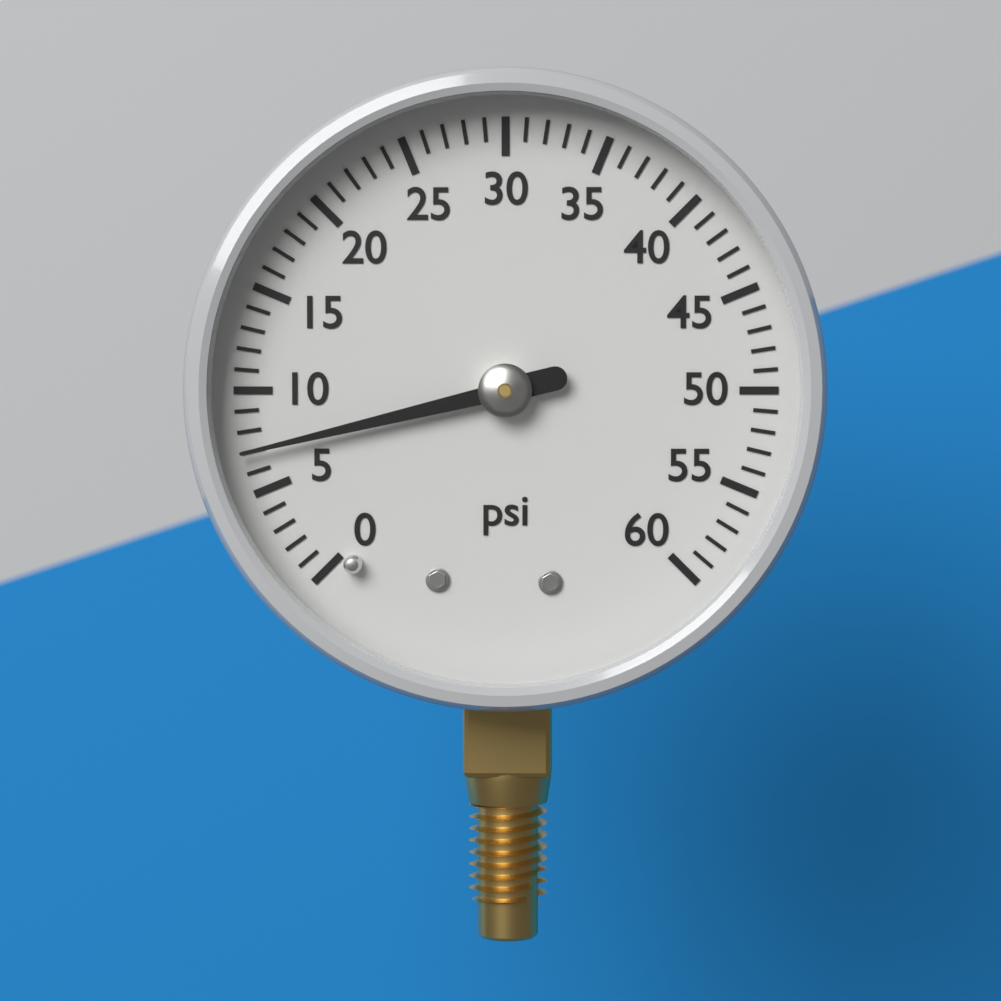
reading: 7 psi
